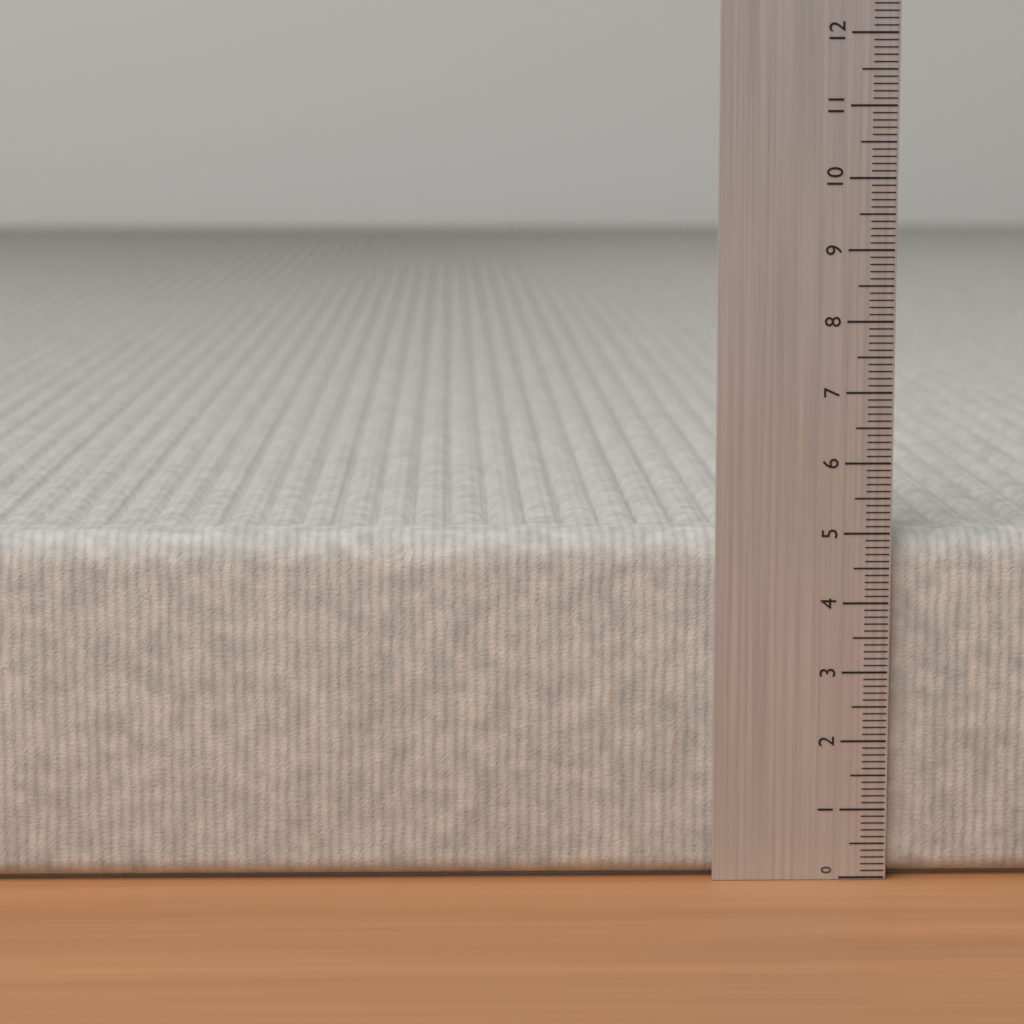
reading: 5.0 (no unit)
